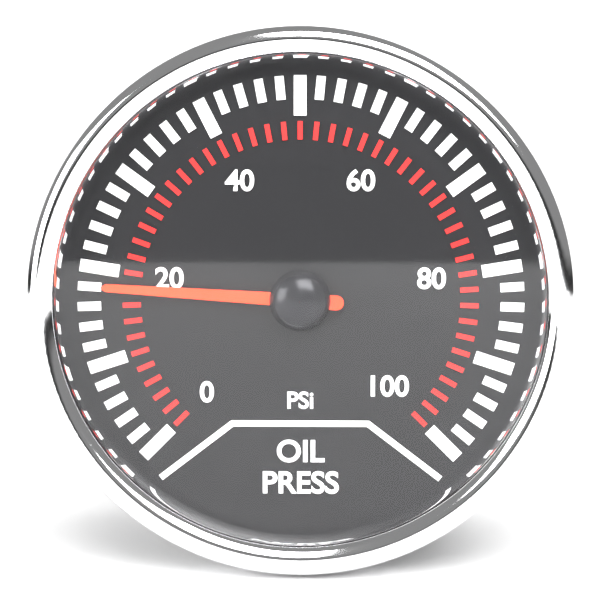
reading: 18 psi
